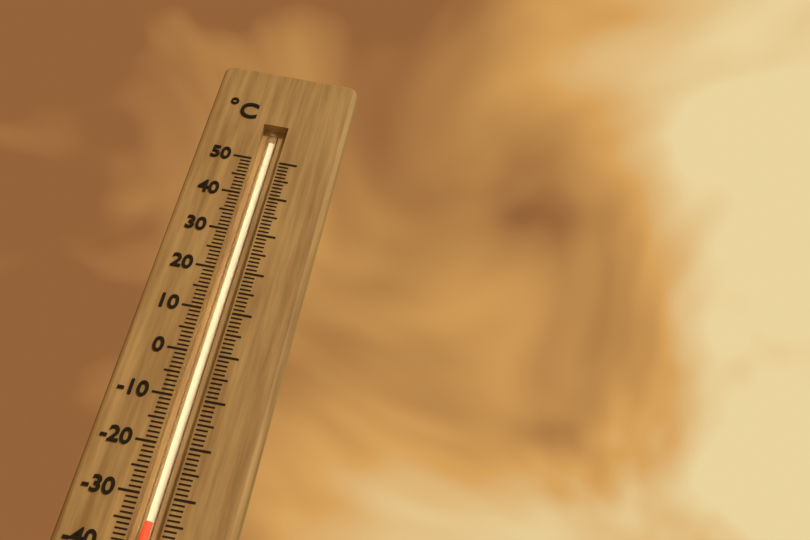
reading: -35 °C
